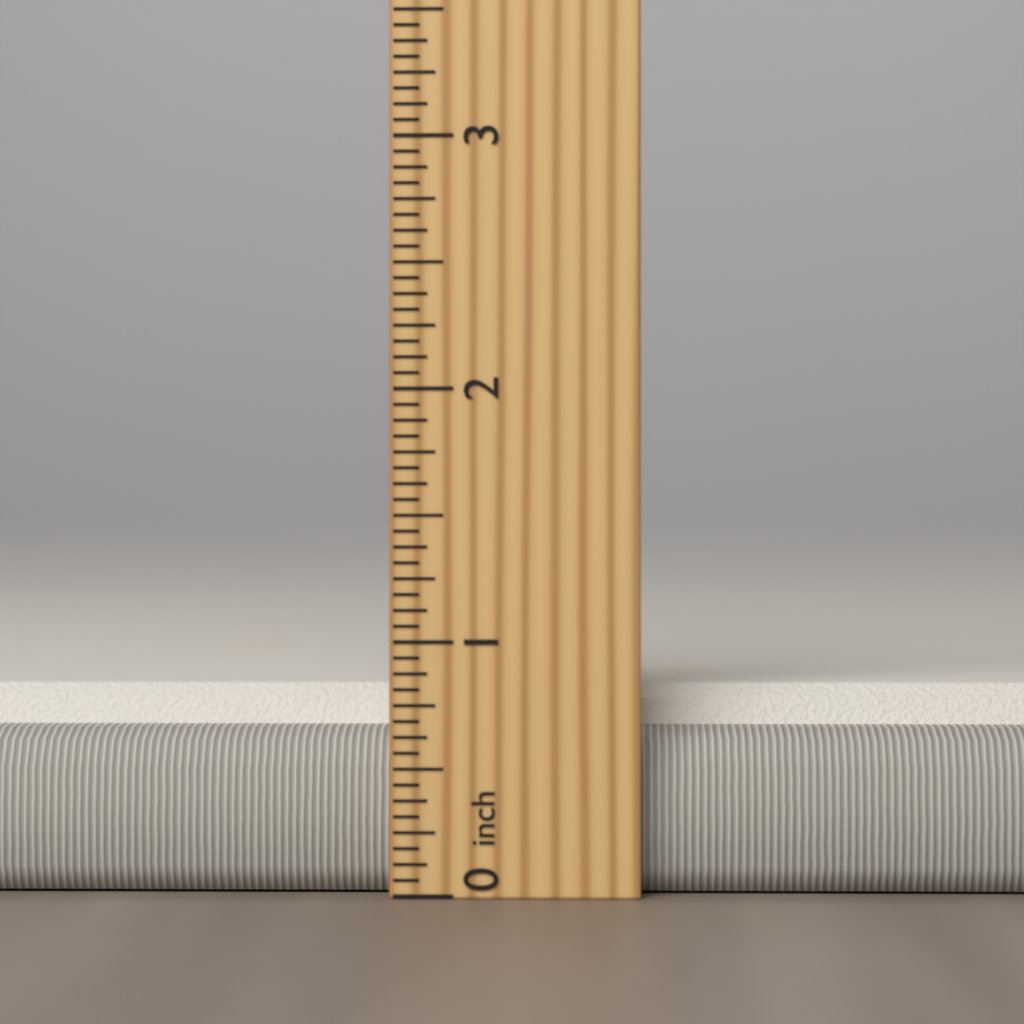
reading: 0.8125 inch
